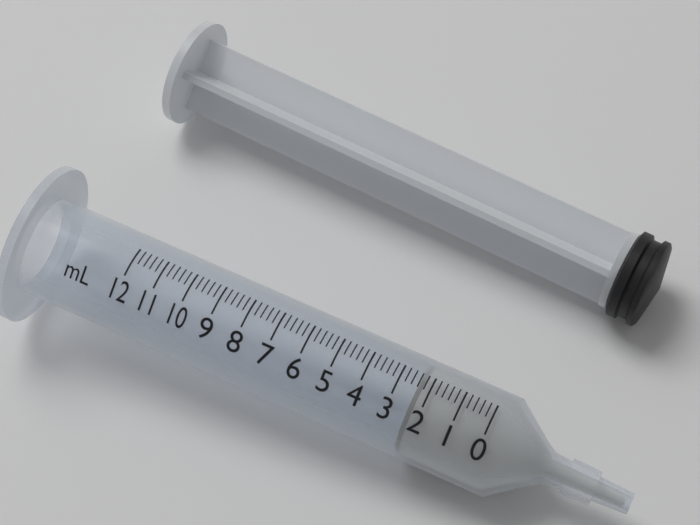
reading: 2.4 ml
